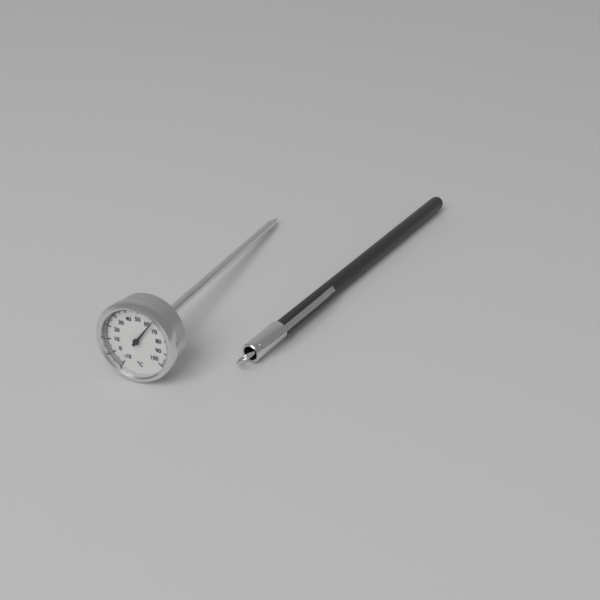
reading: 63 °C
